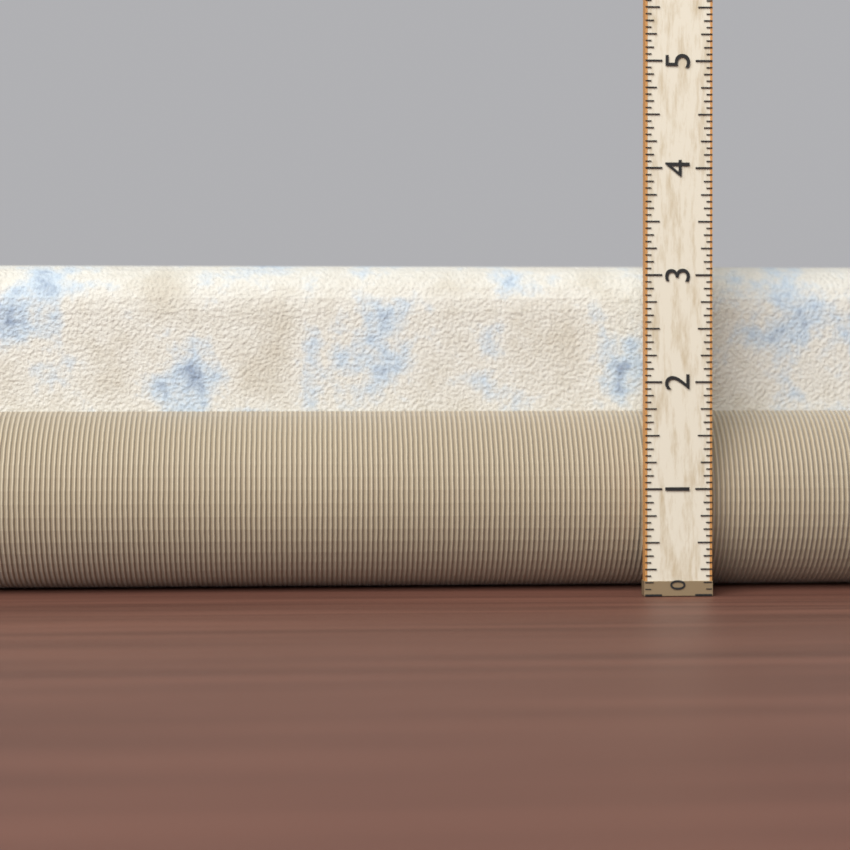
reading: 3.1250 (no unit)
